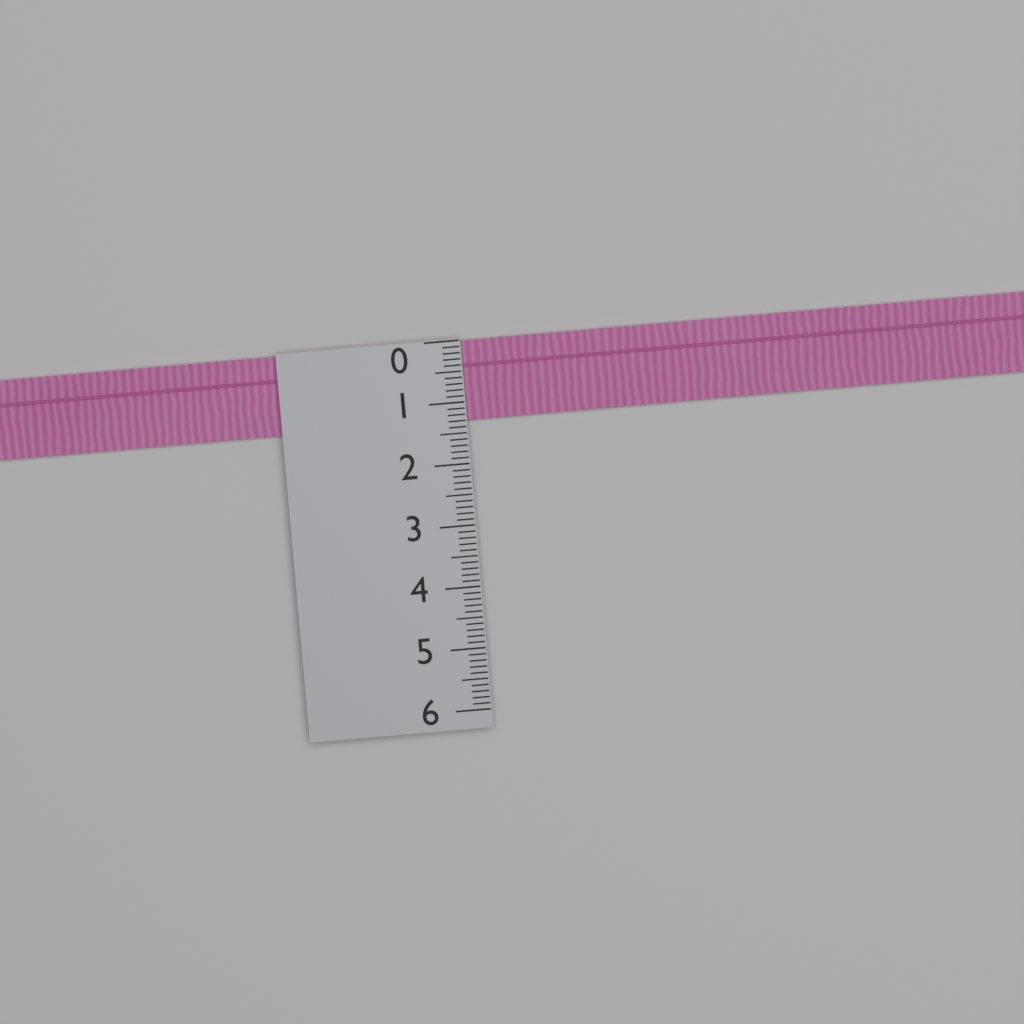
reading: 1.3 (no unit)
